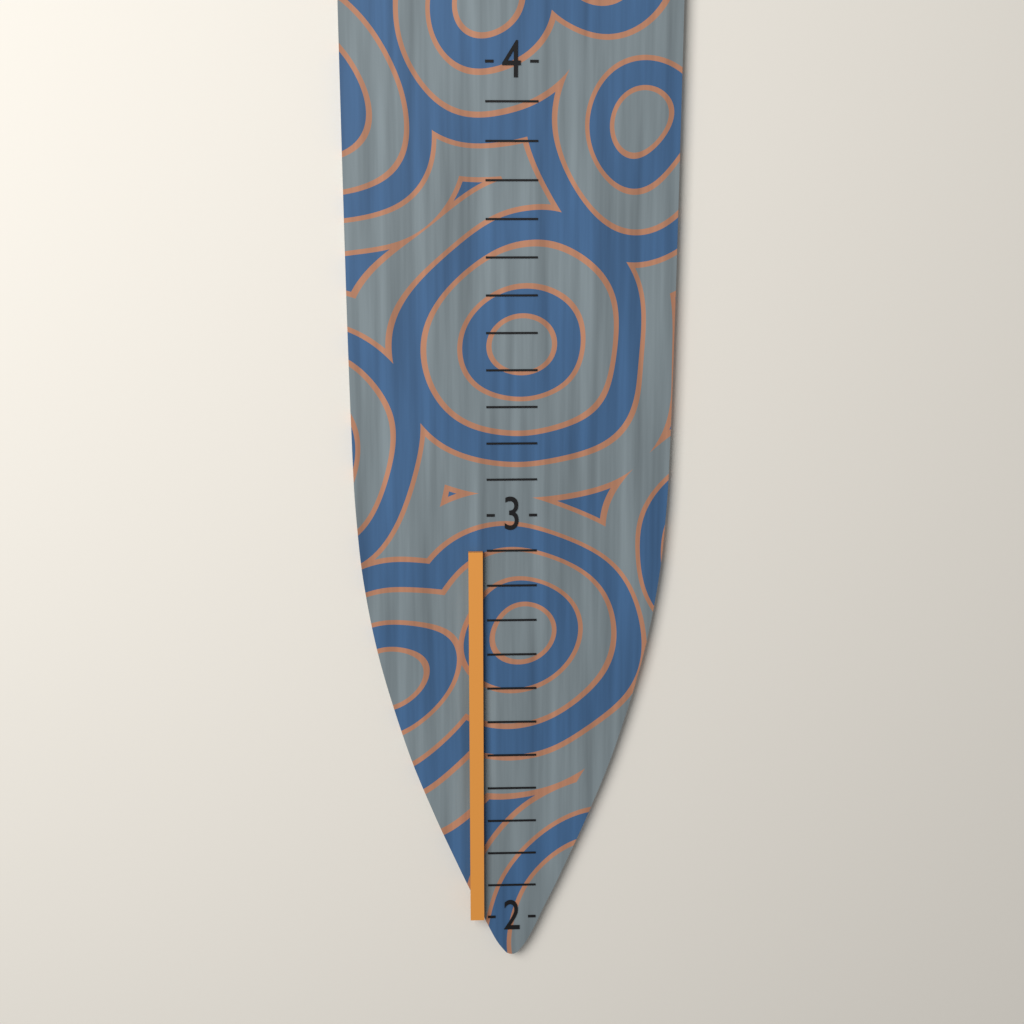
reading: 2.916666 (no unit)
